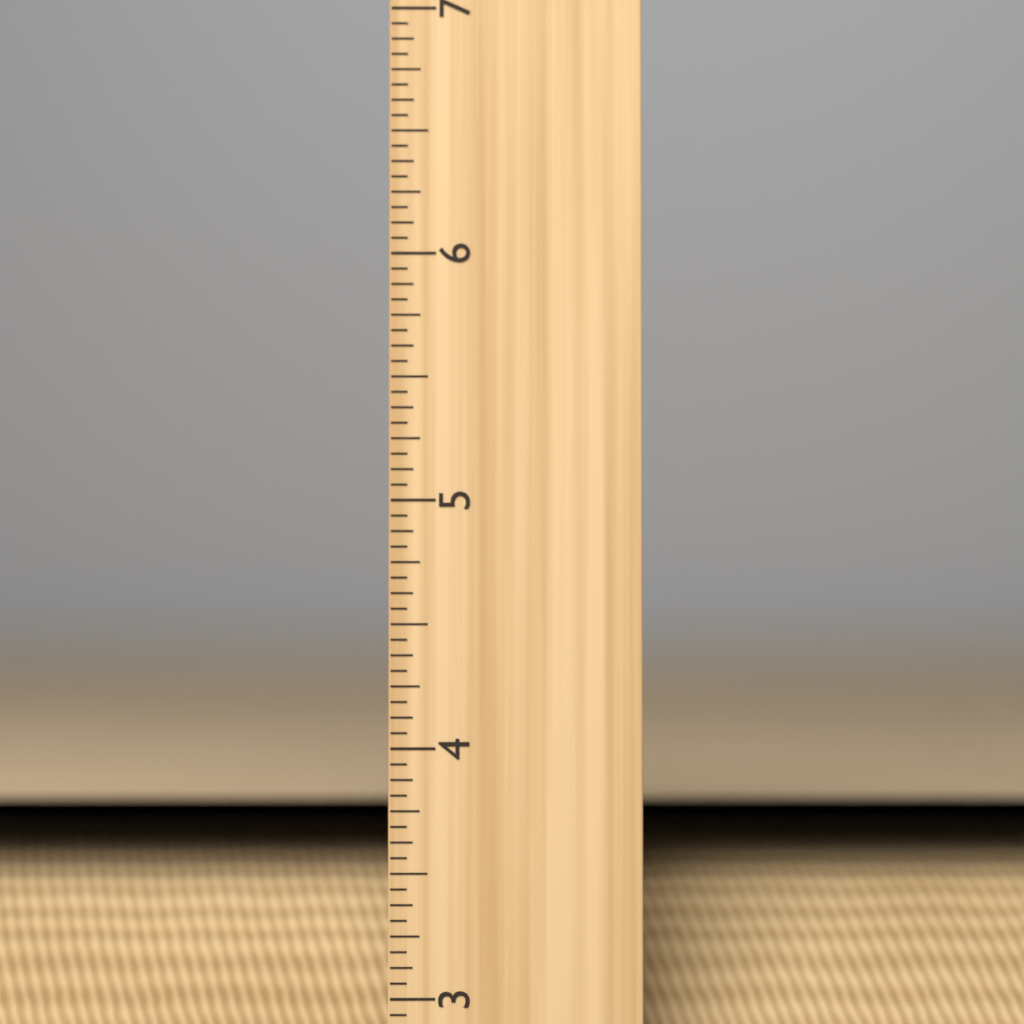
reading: 3.6875 in
